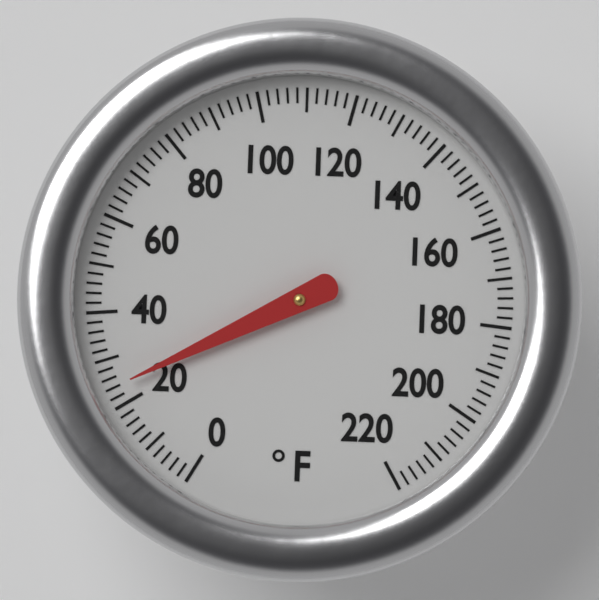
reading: 24 °F
